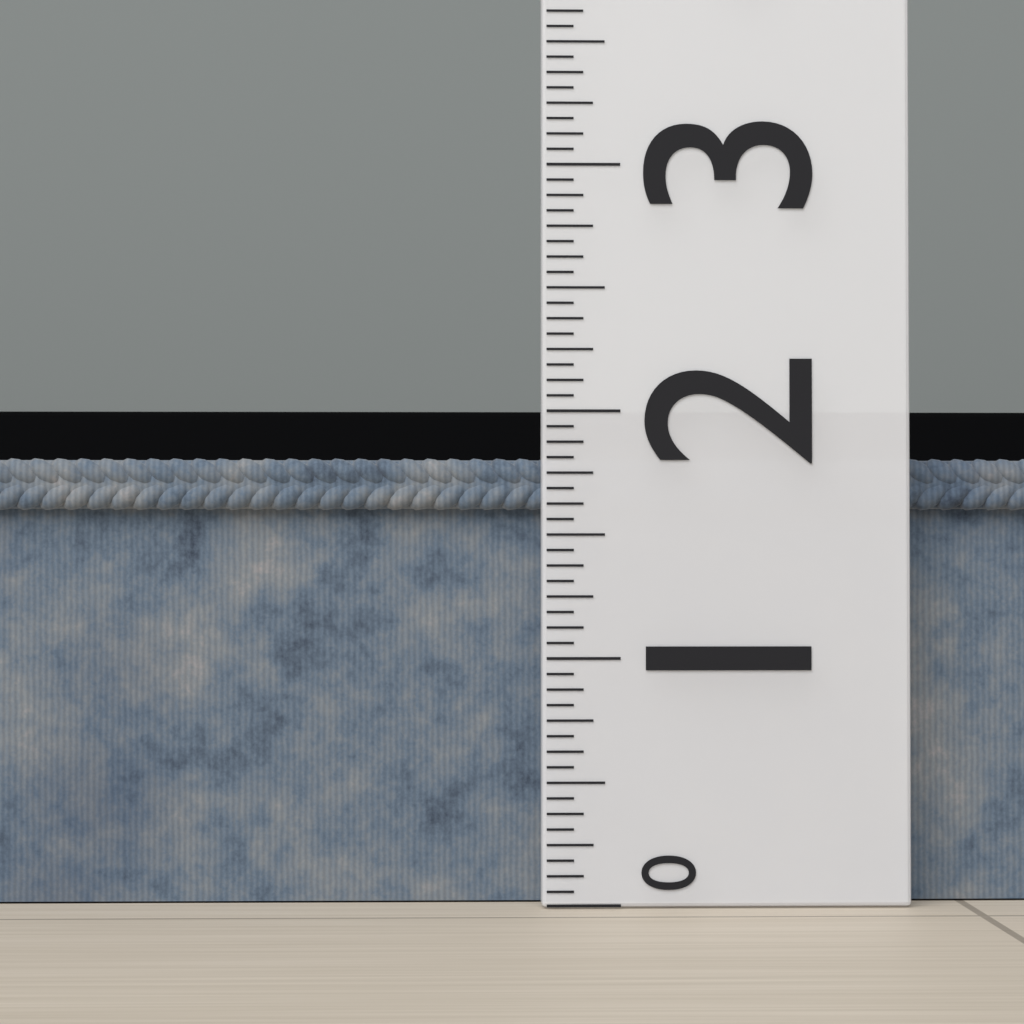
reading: 1.8125 (no unit)
